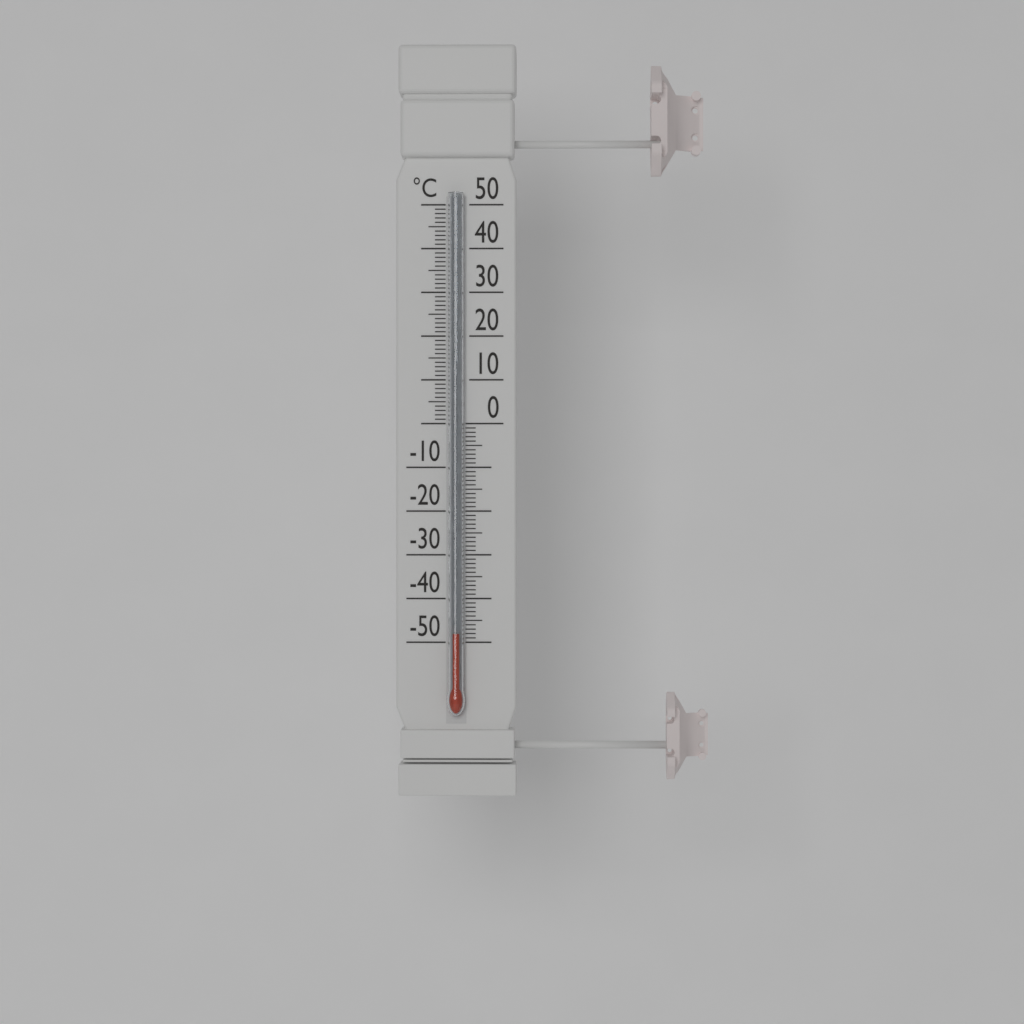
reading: -48 °C
